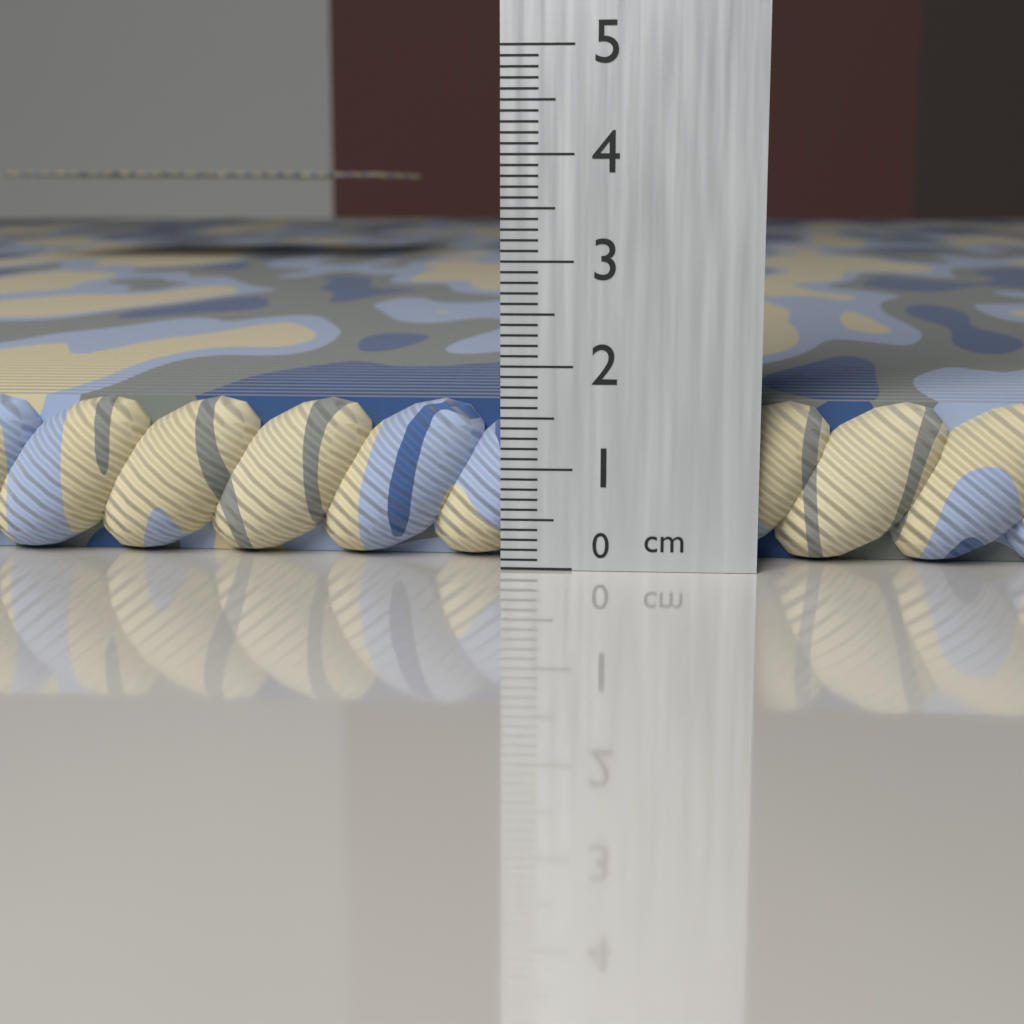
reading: 1.6 cm
